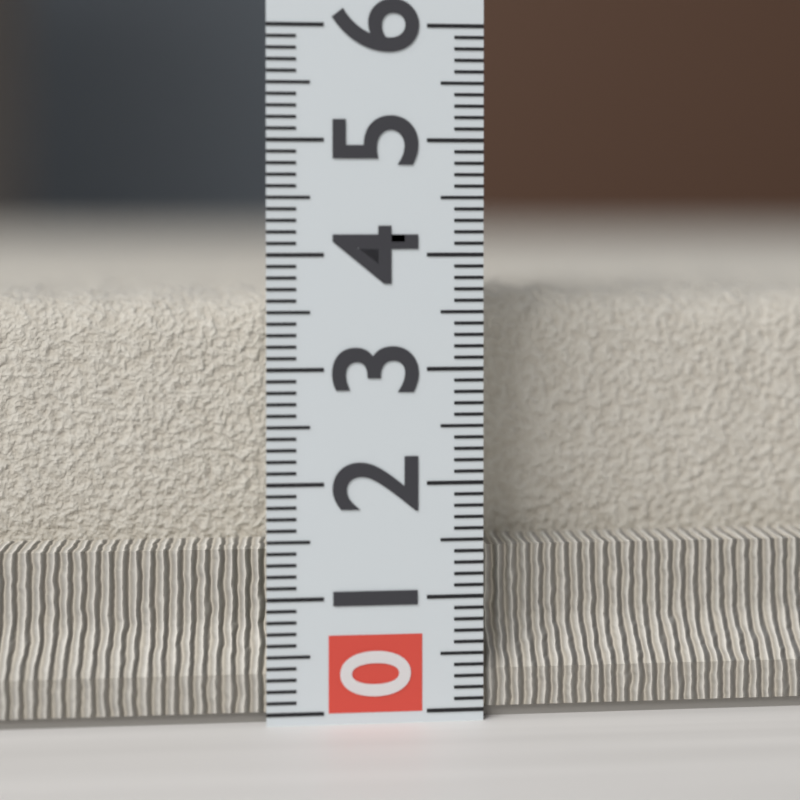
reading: 3.7 (no unit)
